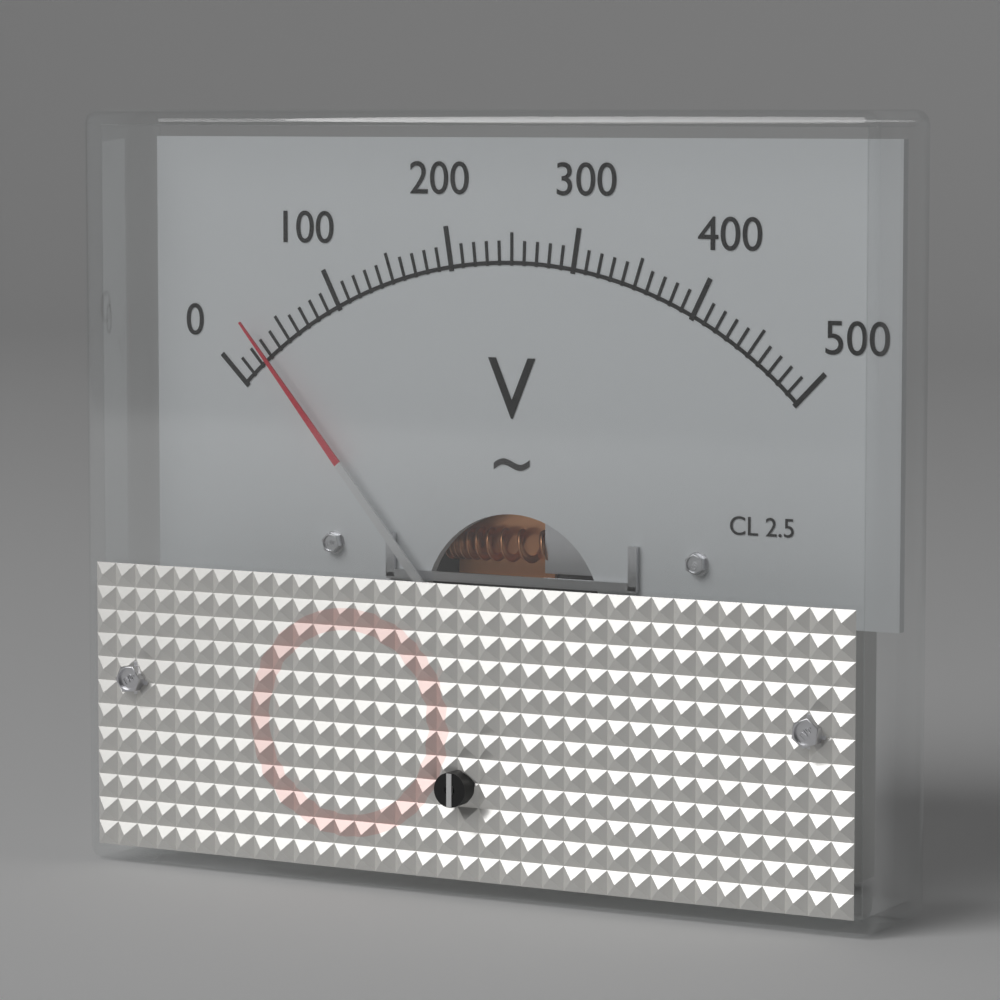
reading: 30 V
